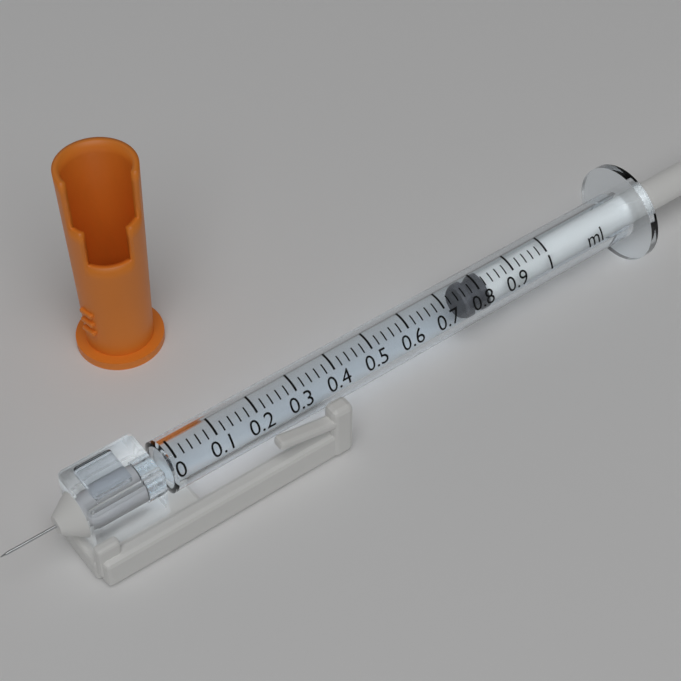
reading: 0.76 ml
